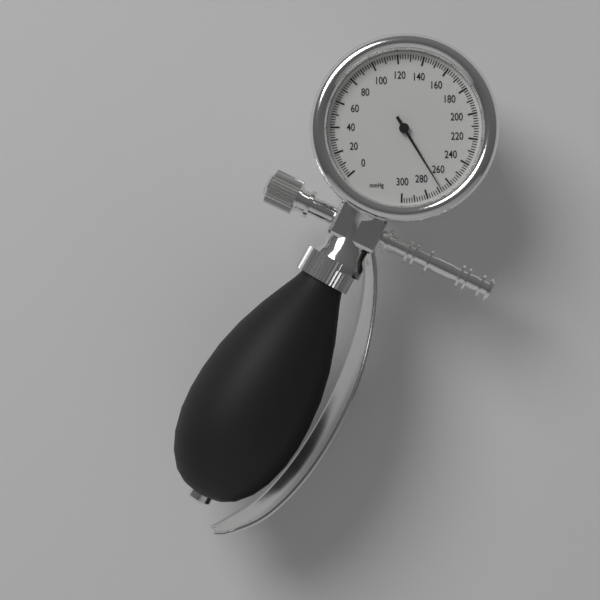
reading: 268 mmHg
